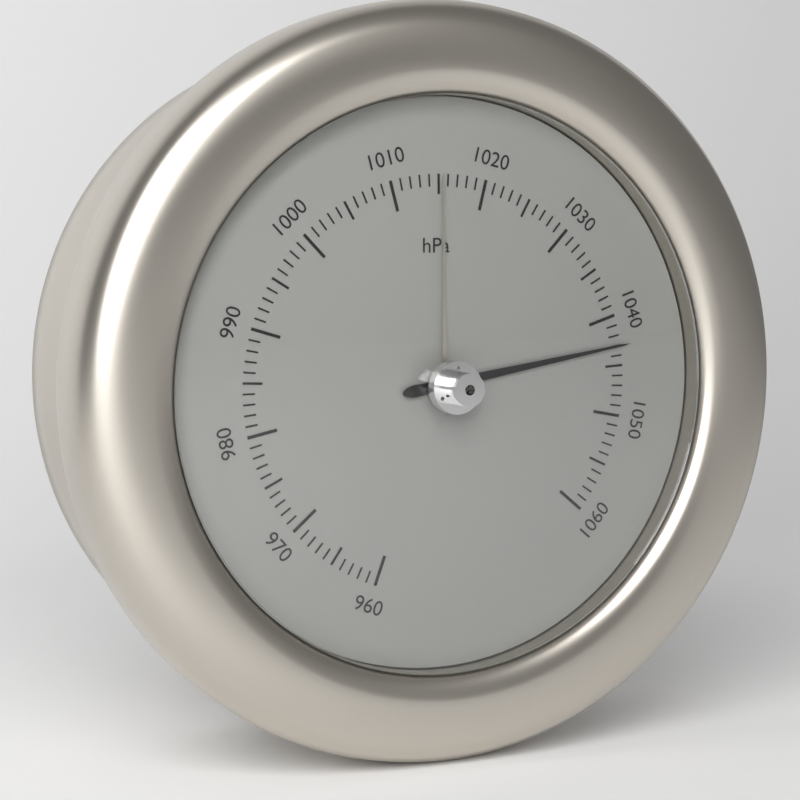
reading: 1043 hPa
